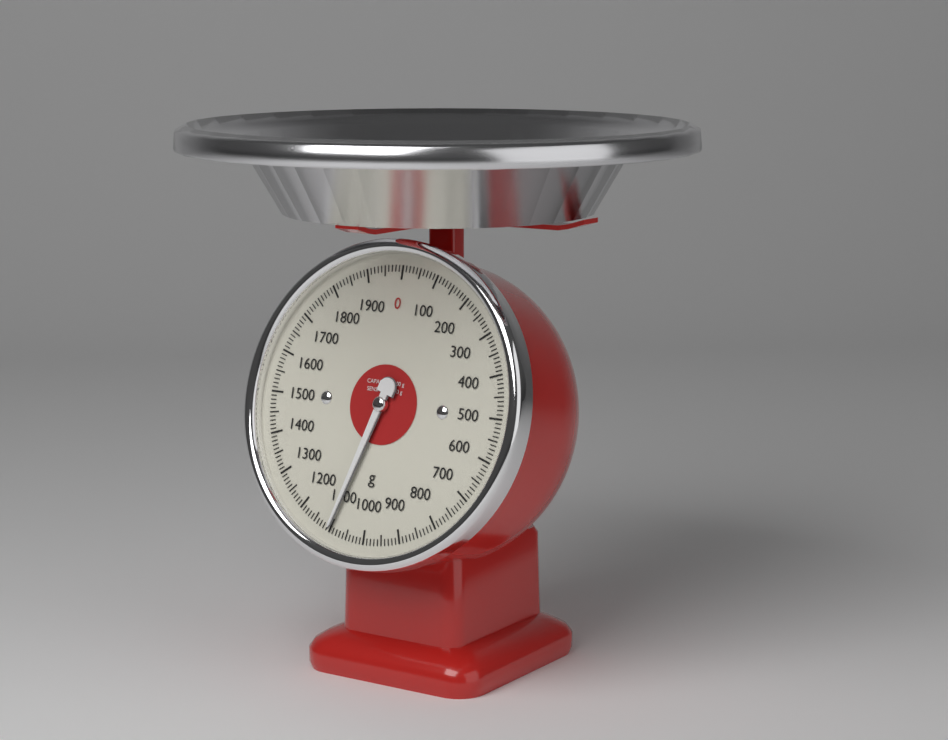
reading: 1100 g
